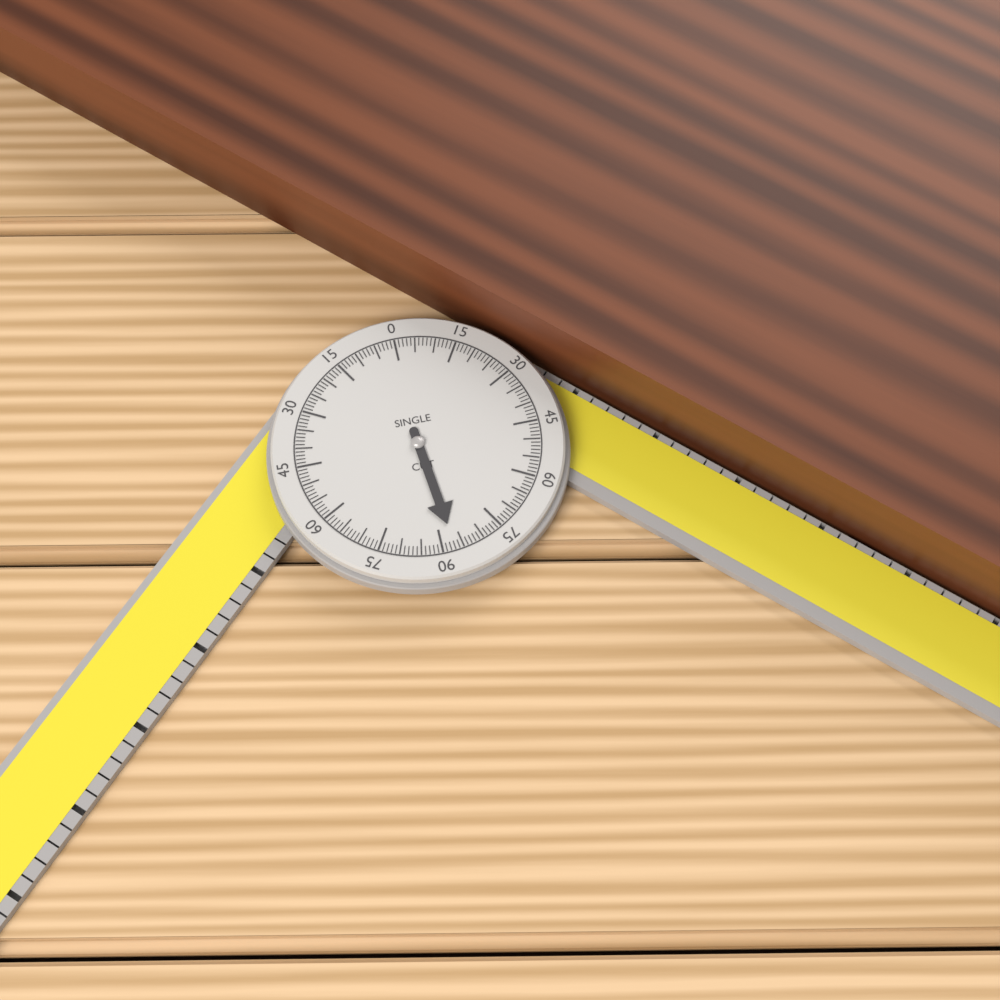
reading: 87 °
